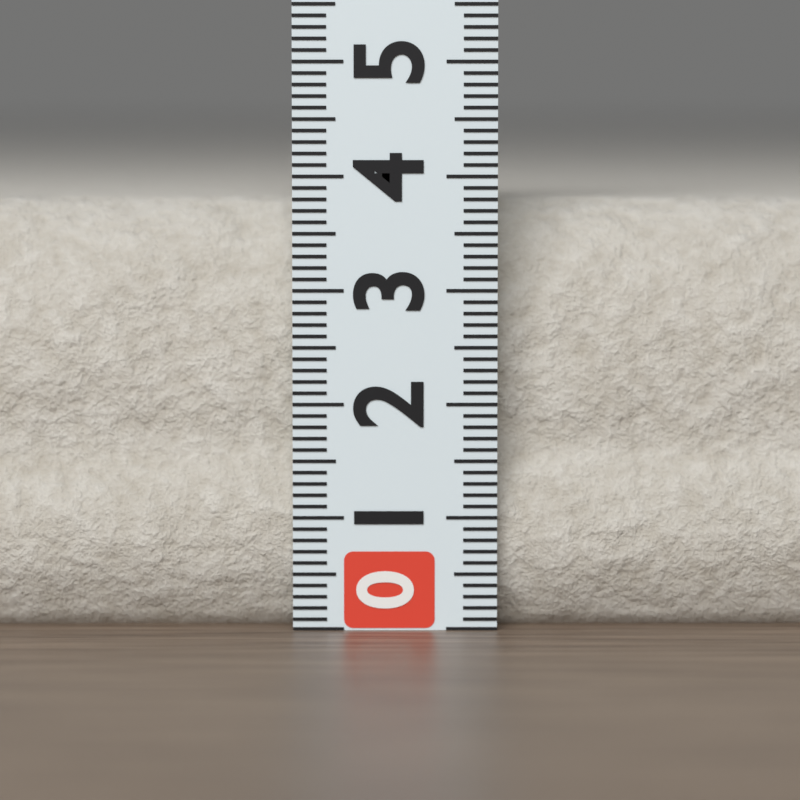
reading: 3.8 (no unit)
